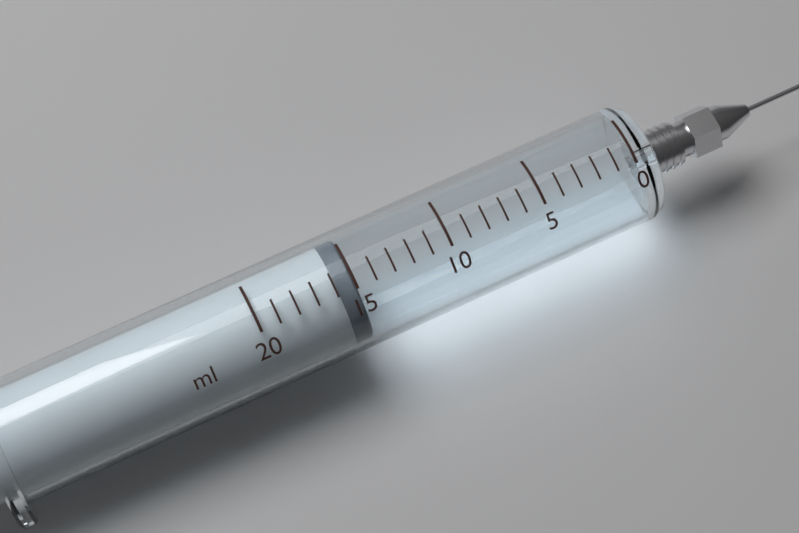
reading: 15 ml
